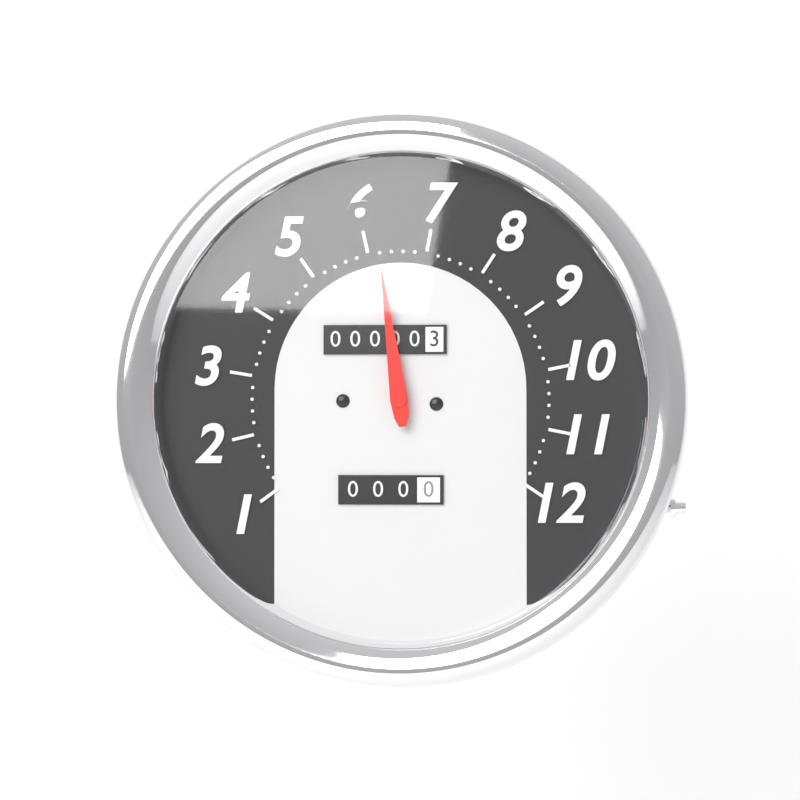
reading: 6.2 (no unit)
